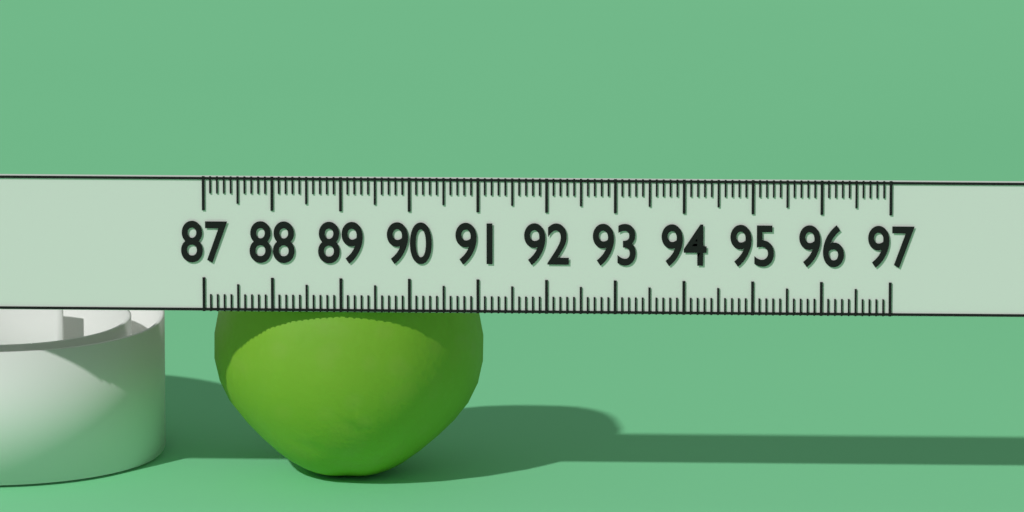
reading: 91.0 (no unit)
